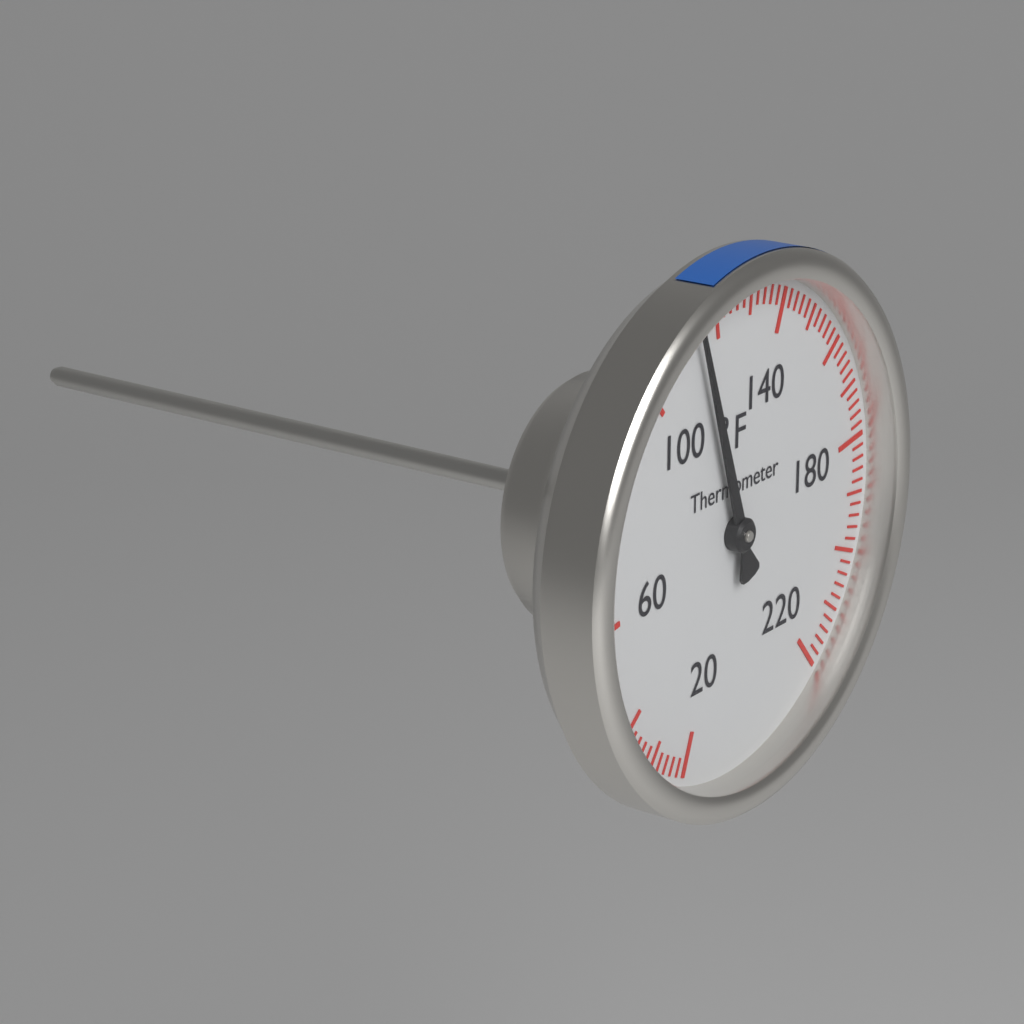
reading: 114 °F
